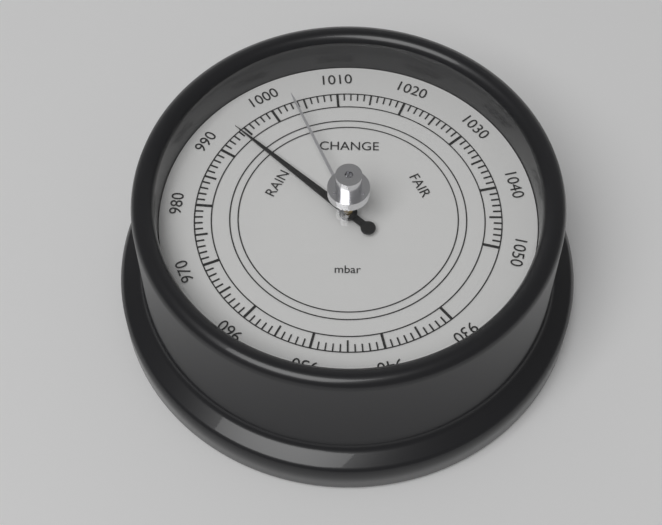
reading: 994 mbar
